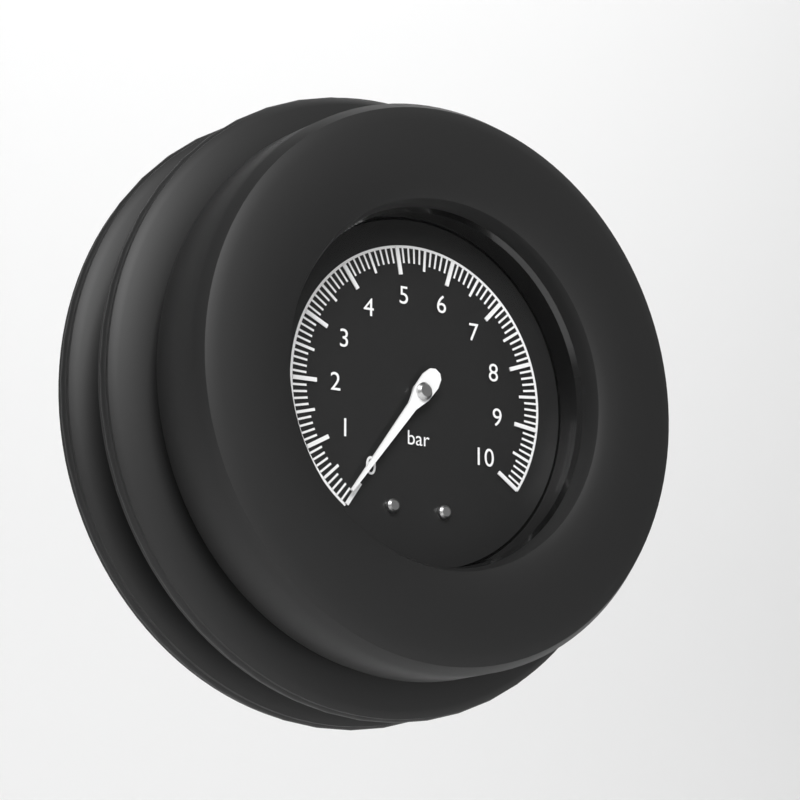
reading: 0.1 bar
